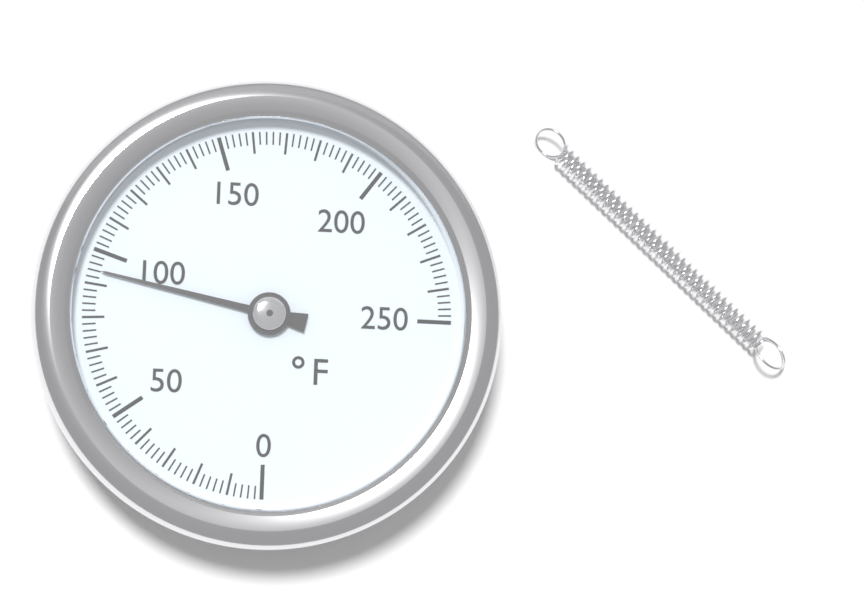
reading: 94 °F
